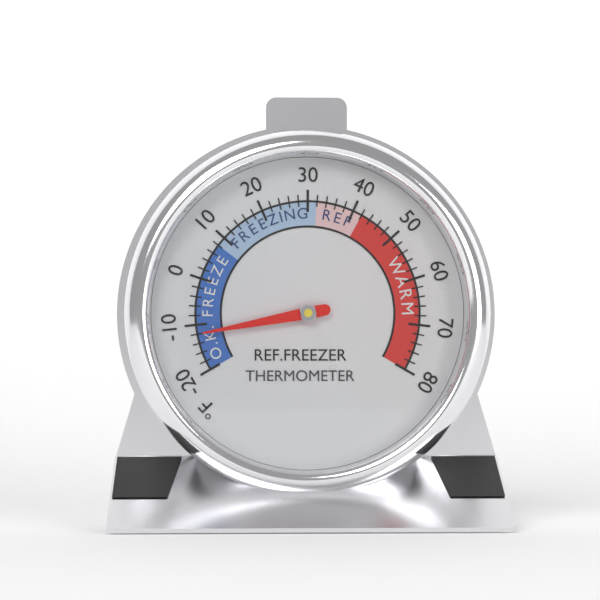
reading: -12 °F
